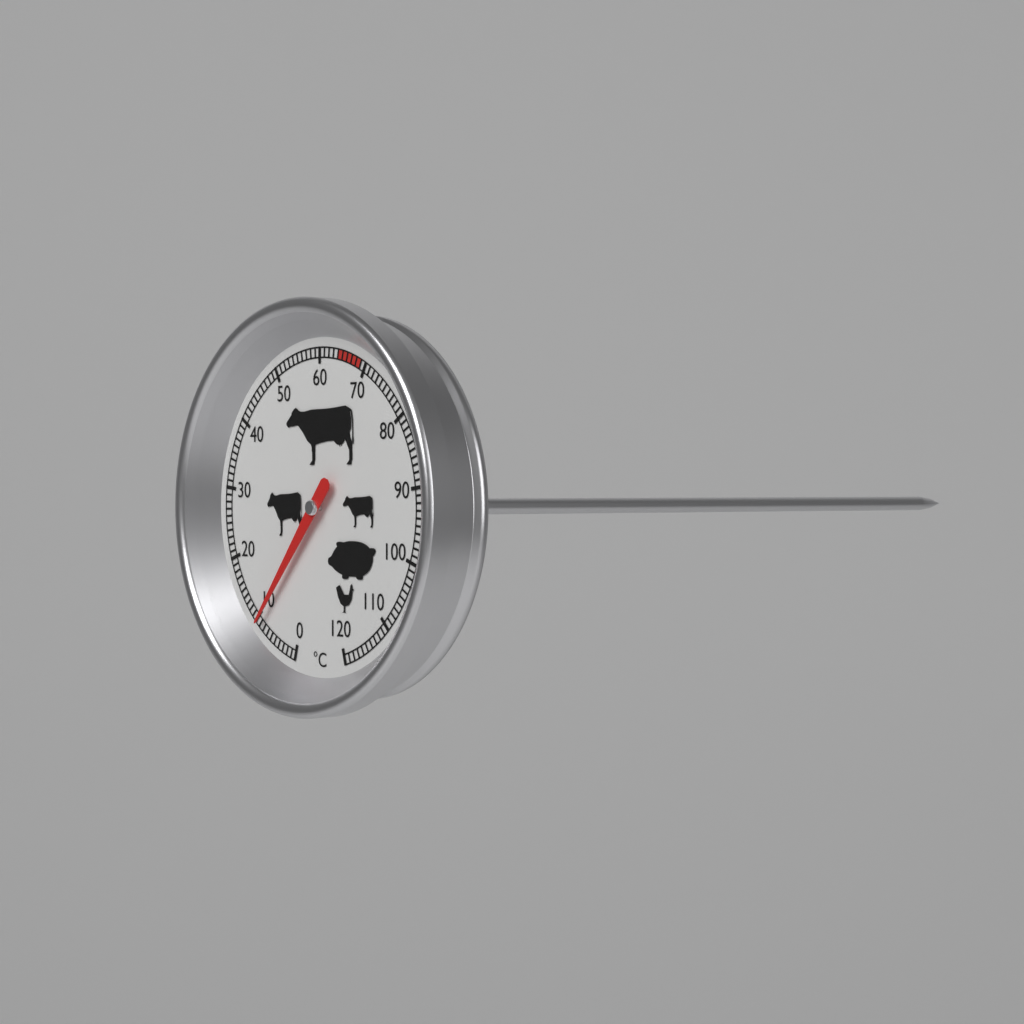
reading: 9 °C
